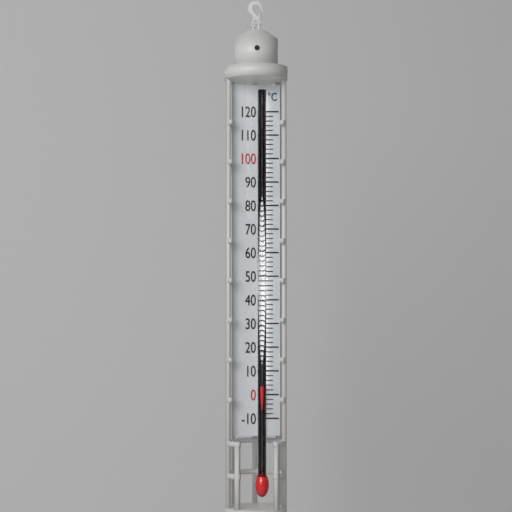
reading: 4 °C
